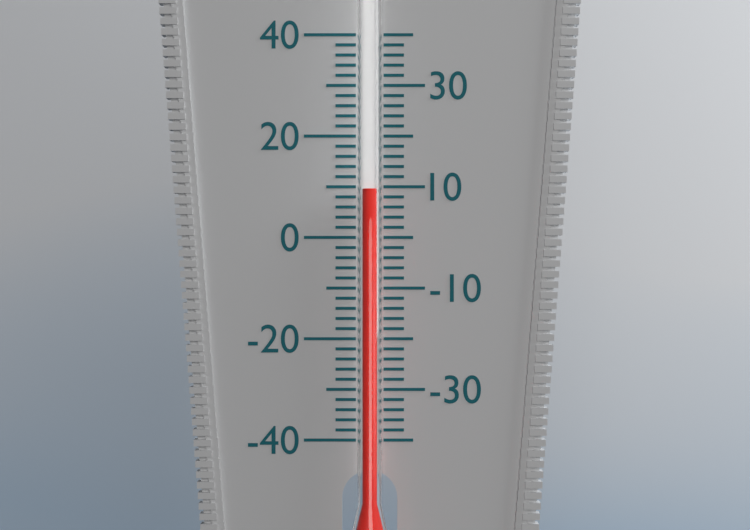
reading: 9.5 (no unit)
